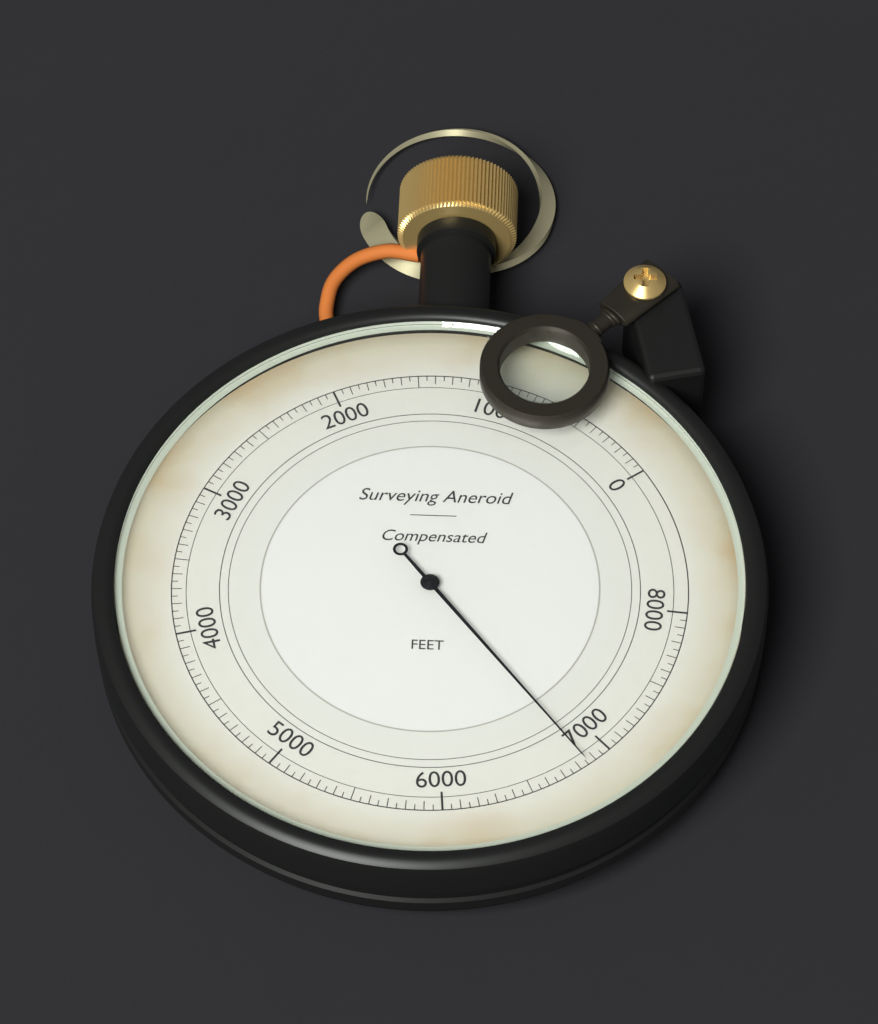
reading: 6850 ft
